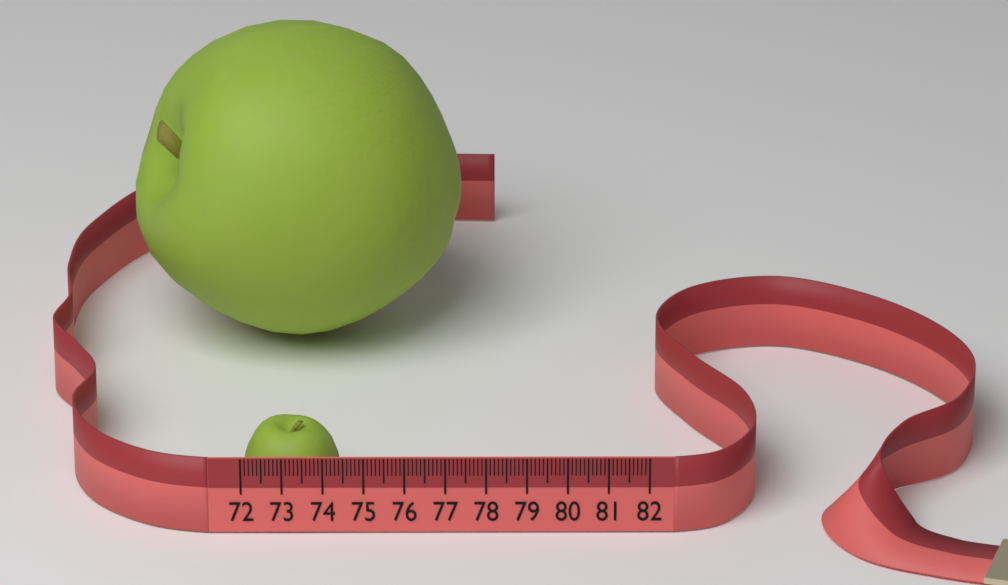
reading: 74.4 (no unit)
